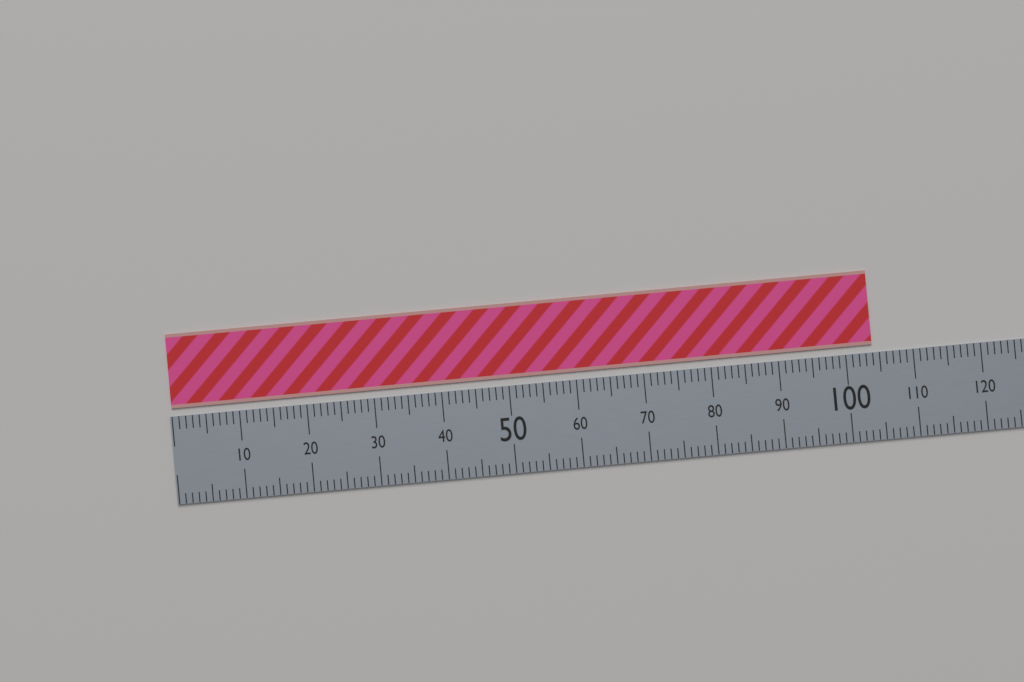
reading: 104 (no unit)
